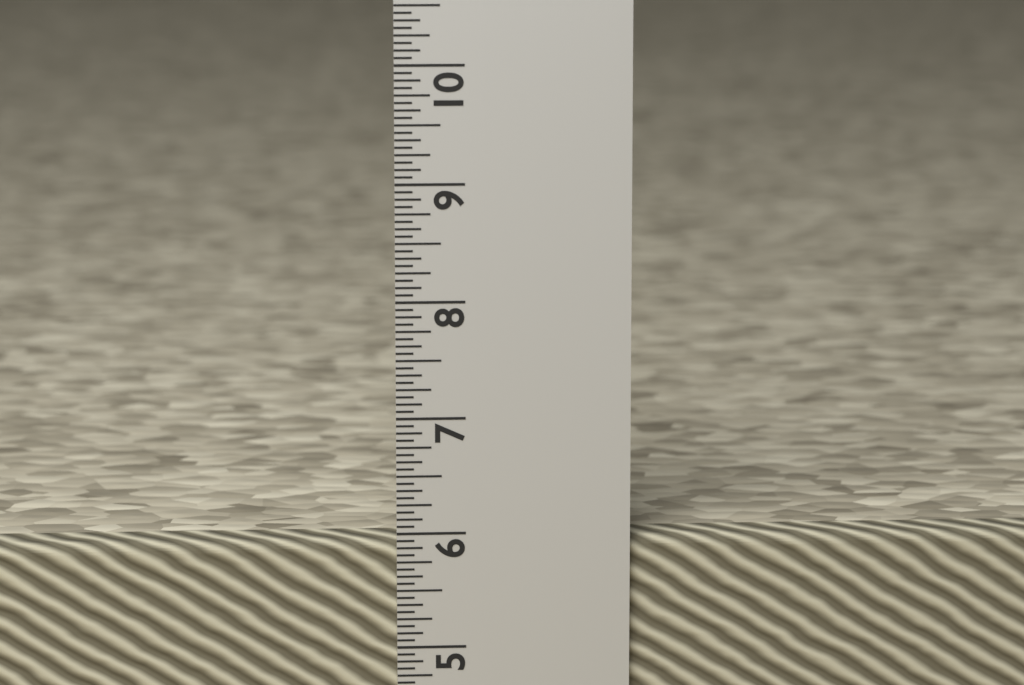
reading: 5.9375 in
